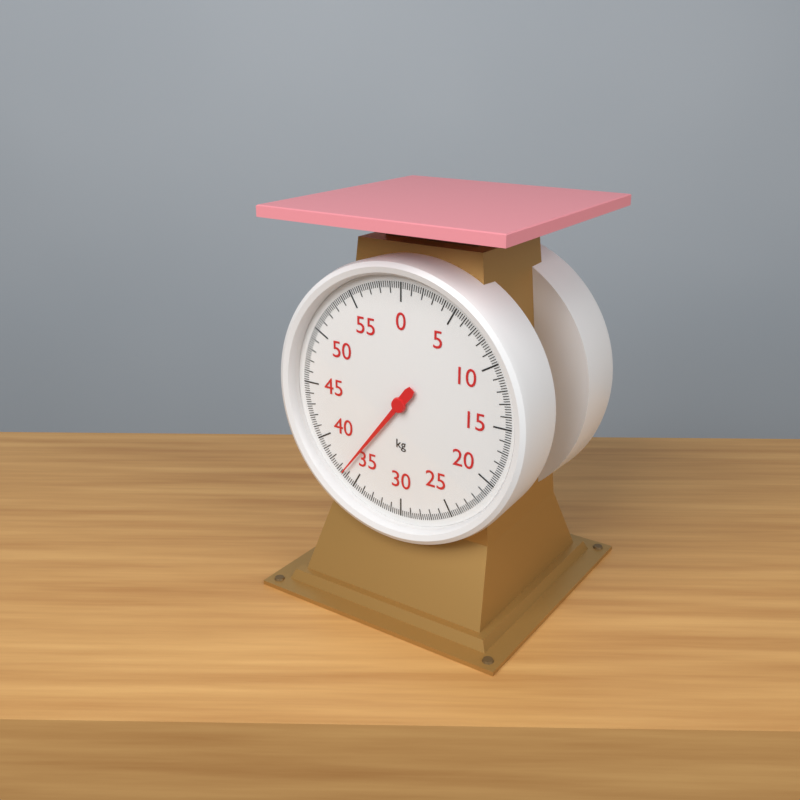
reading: 36.4 kg
